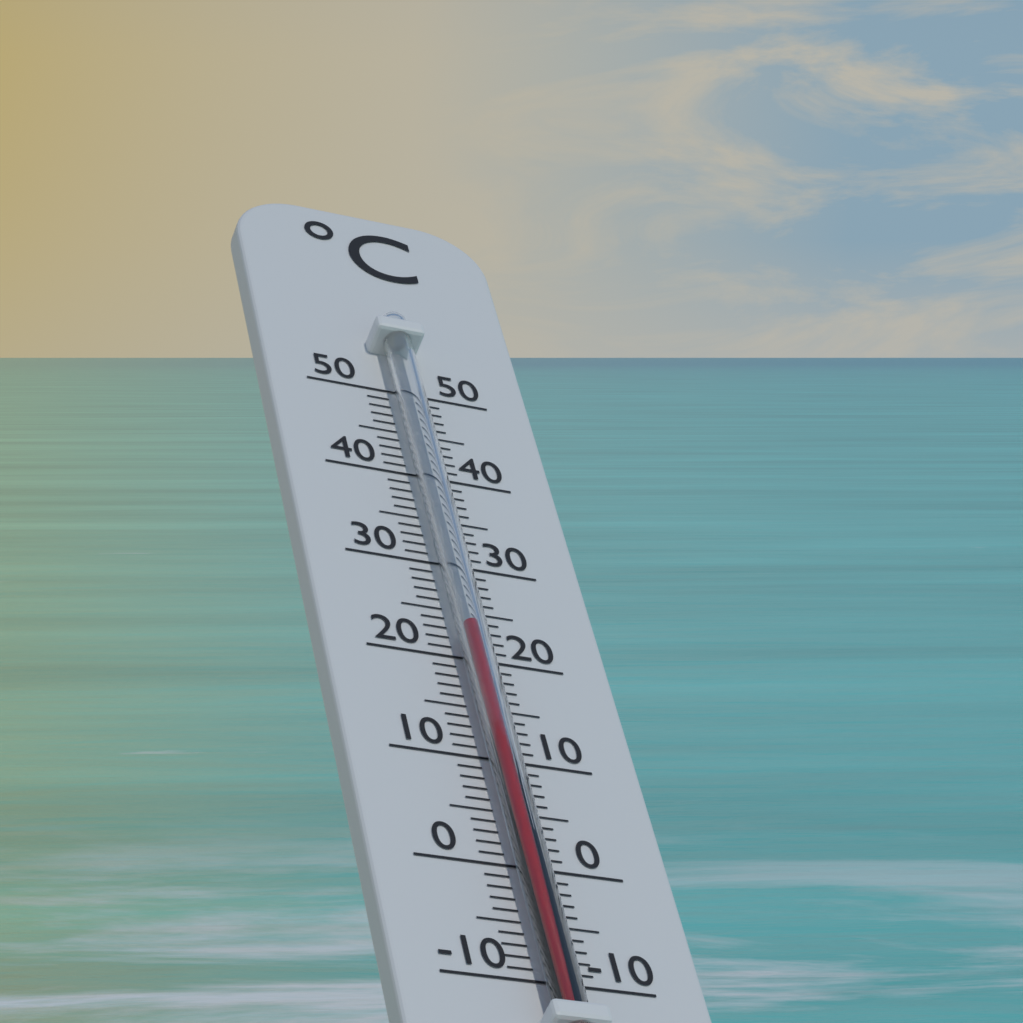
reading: 22 °C
